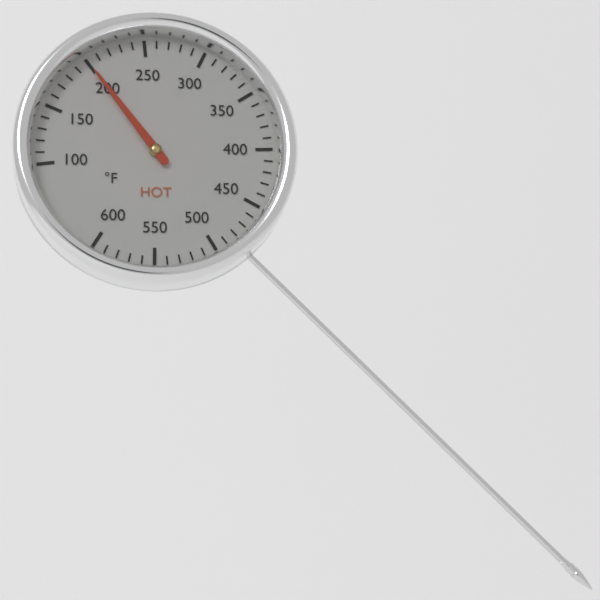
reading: 200 °F
